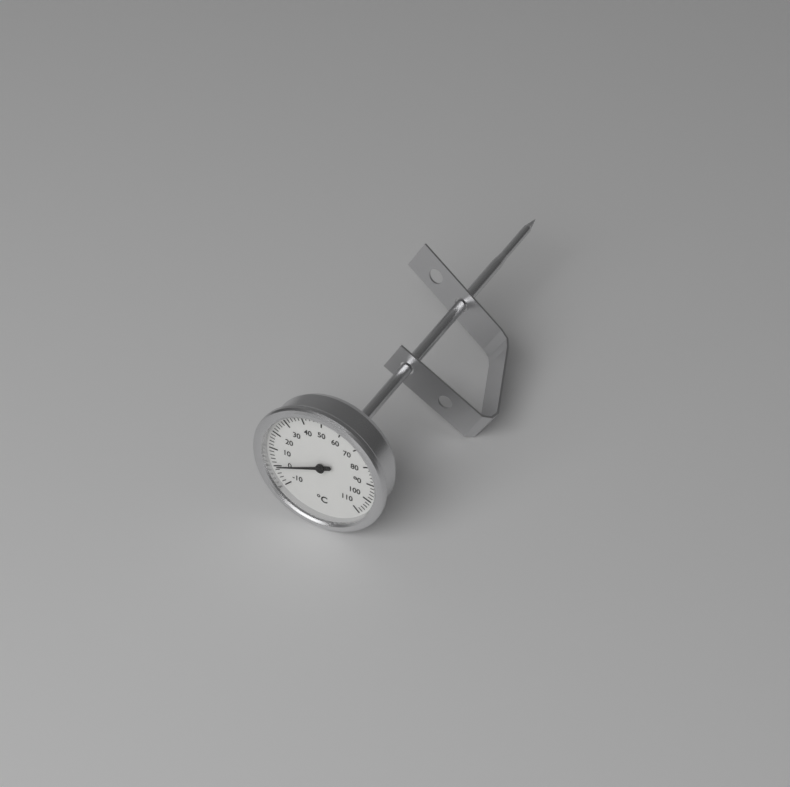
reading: 0 °C
